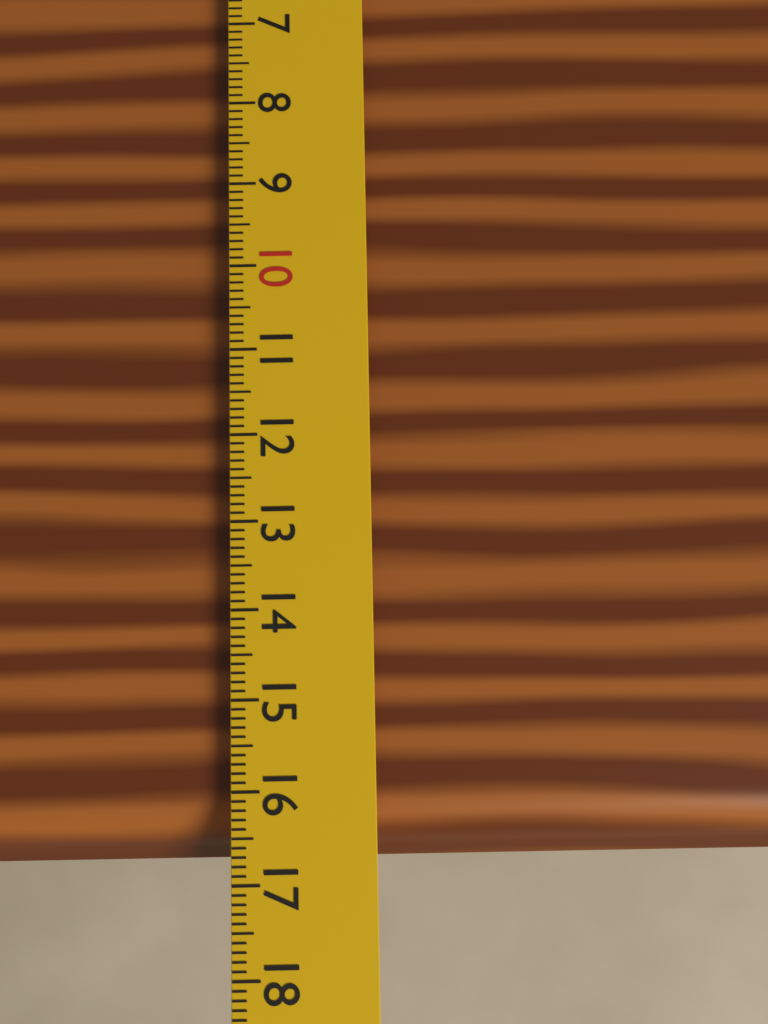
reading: 16.8 cm
